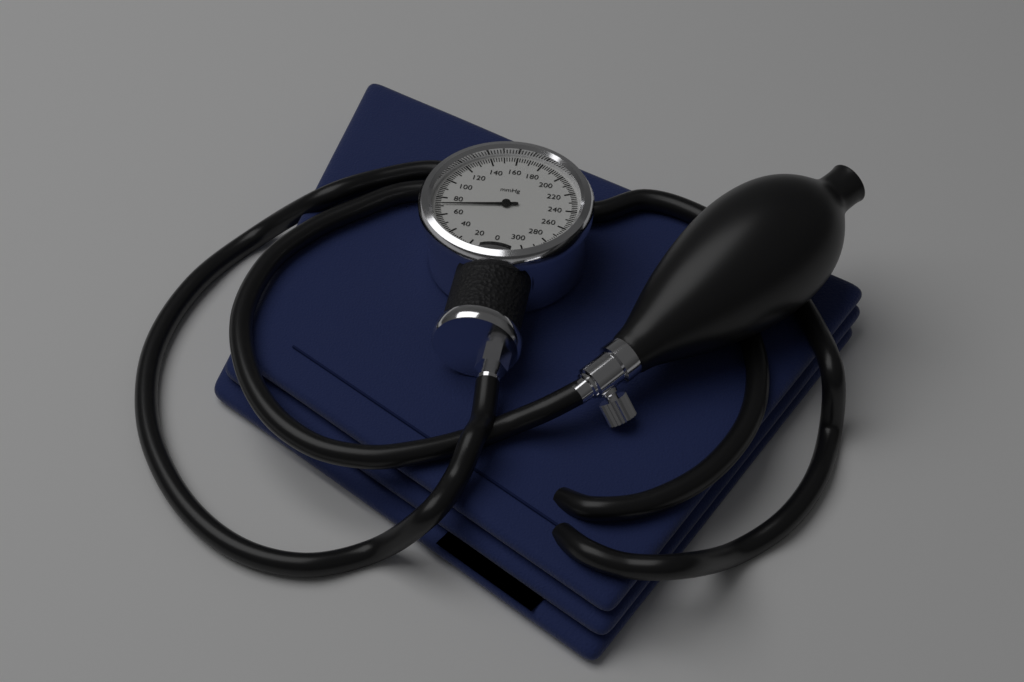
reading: 72 mmHg
